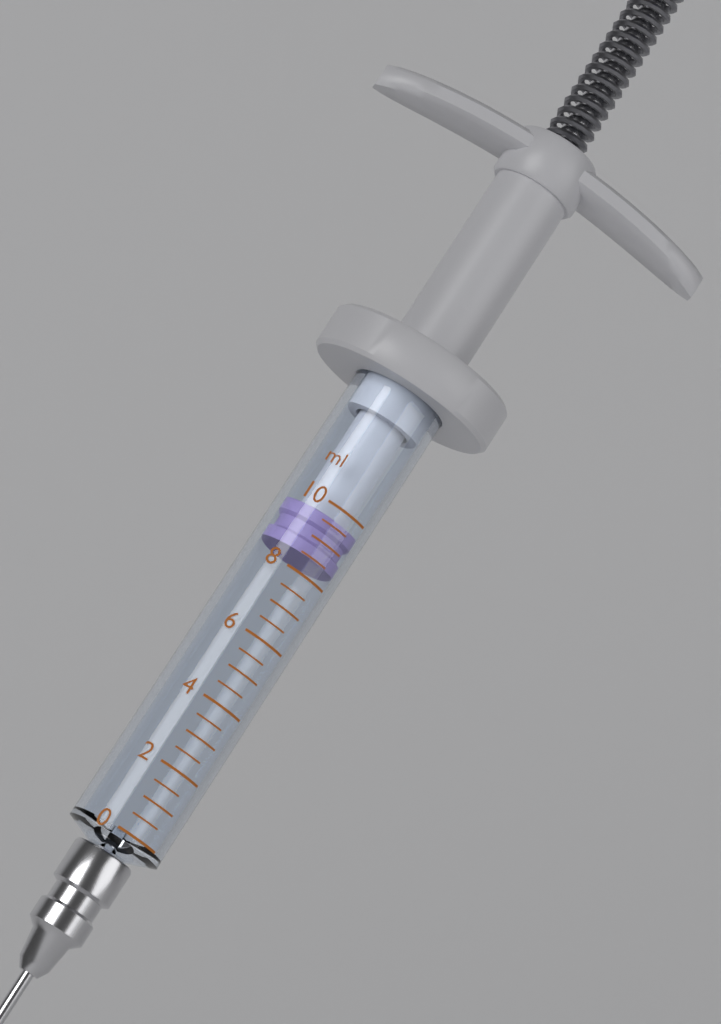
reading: 8.5 ml
